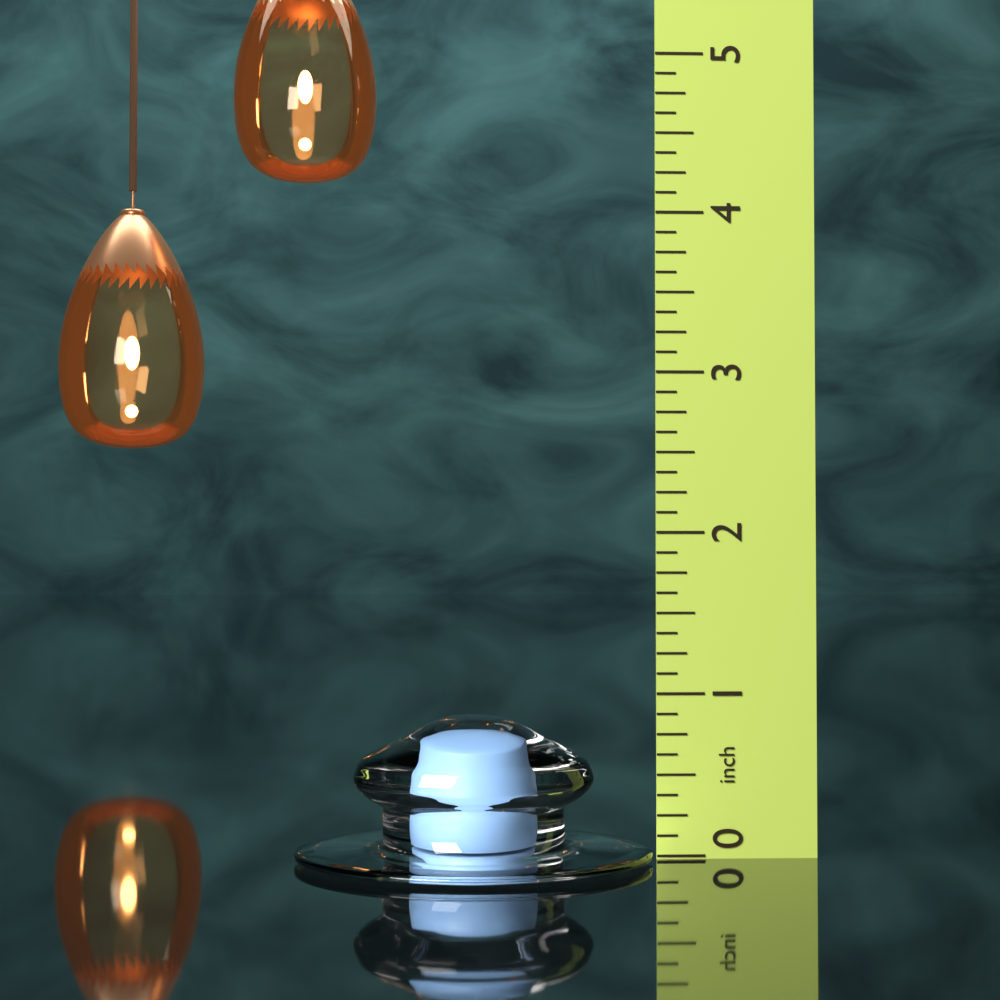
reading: 0.875 in
